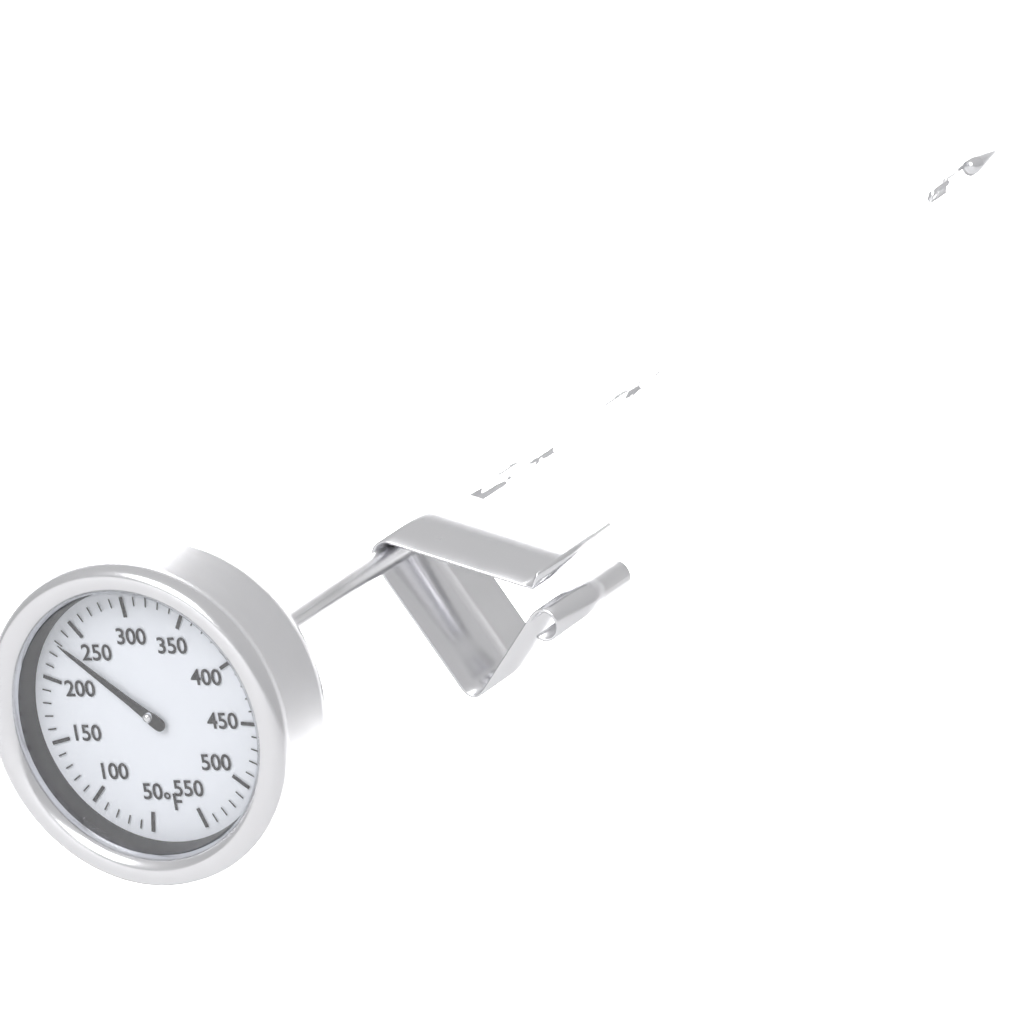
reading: 230 °F
